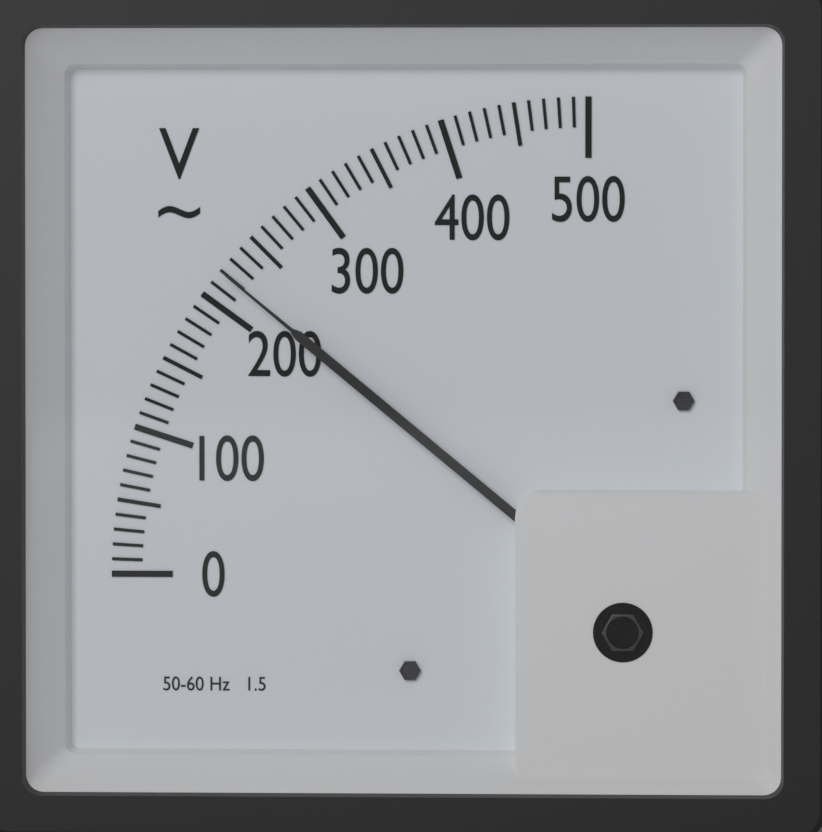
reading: 220 V
